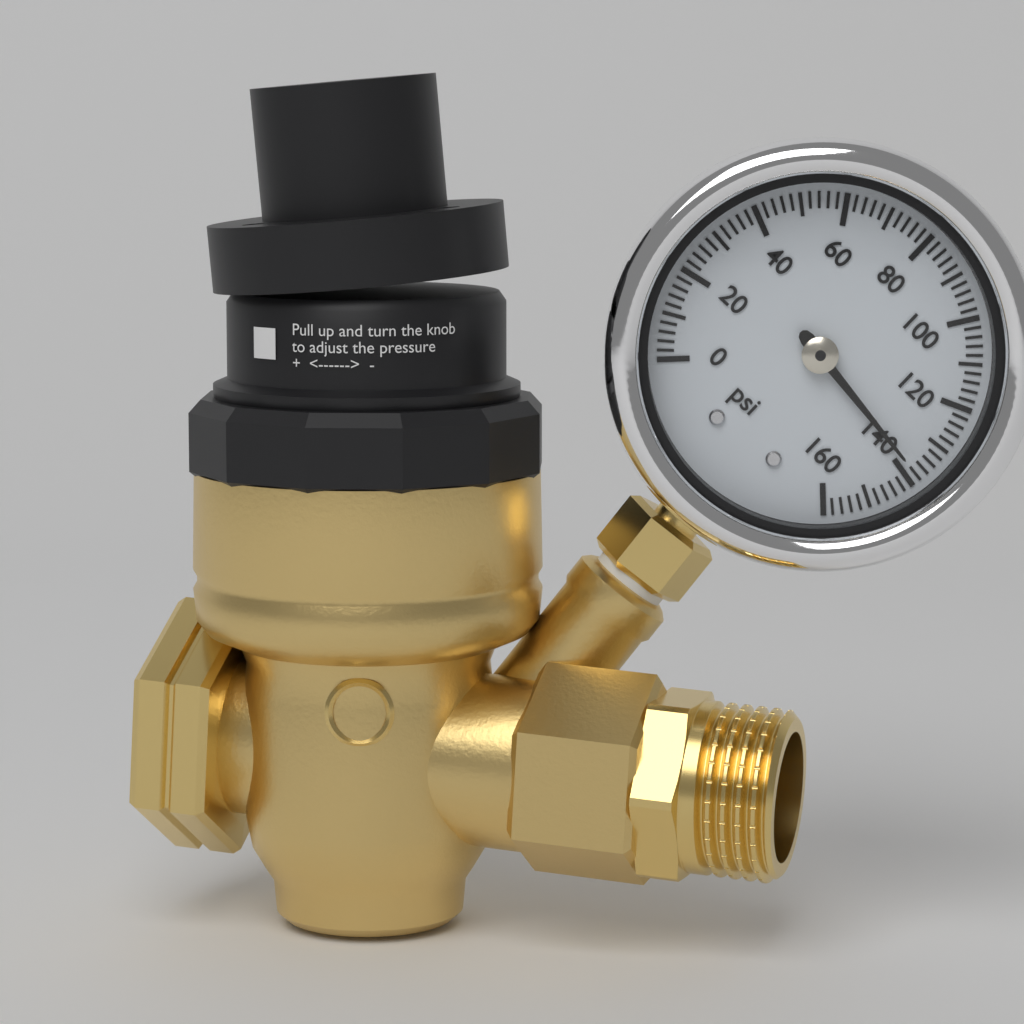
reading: 138 psi
